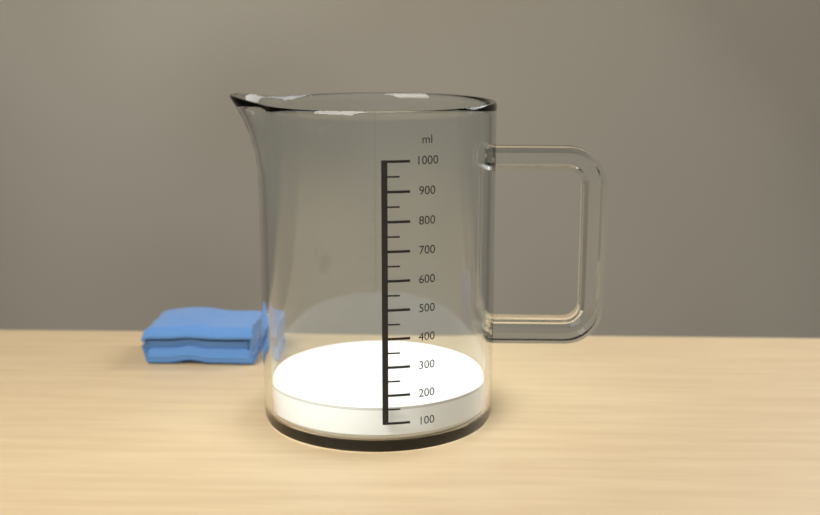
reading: 150 ml
